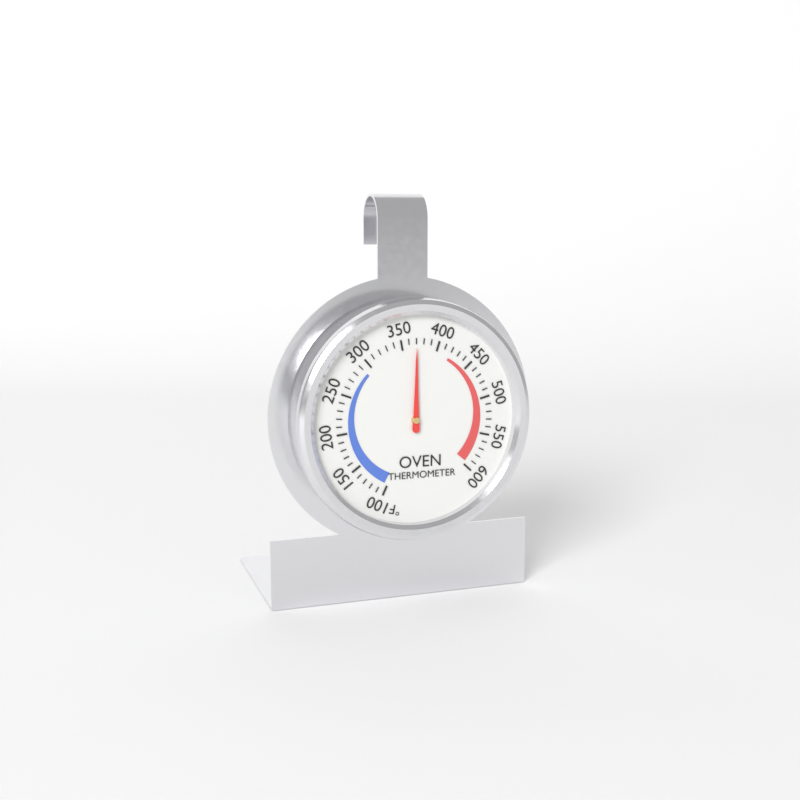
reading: 370 °F
